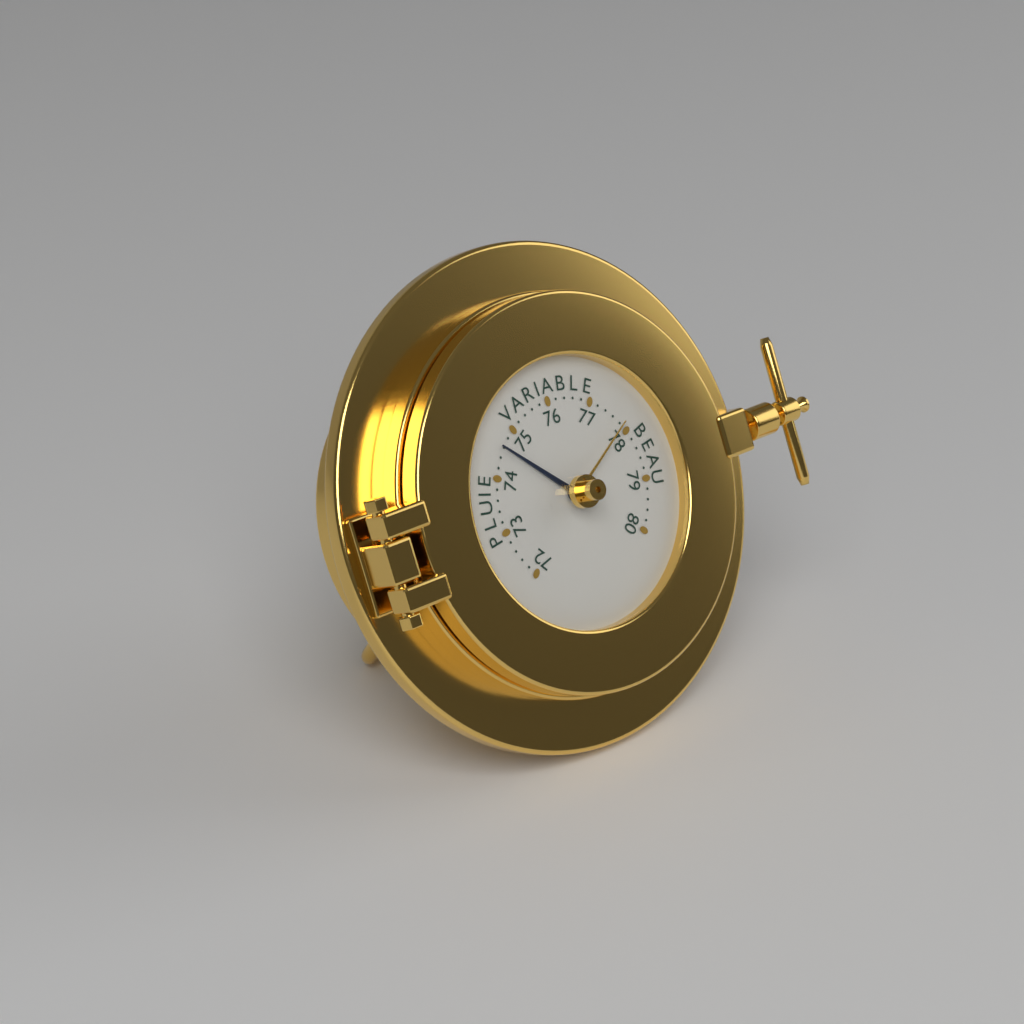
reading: 74.6 (no unit)
